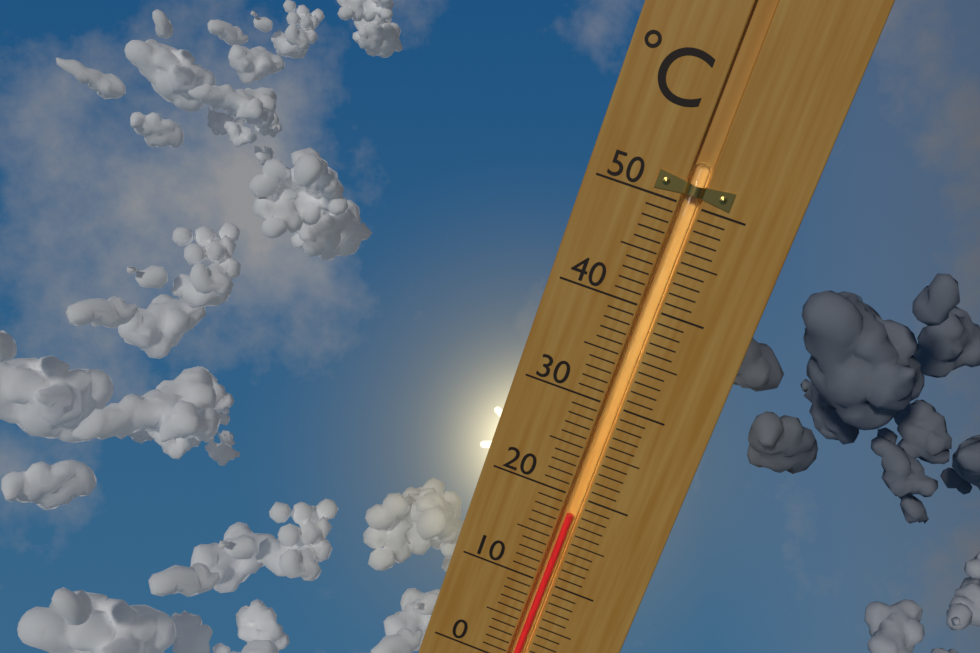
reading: 18 °C
